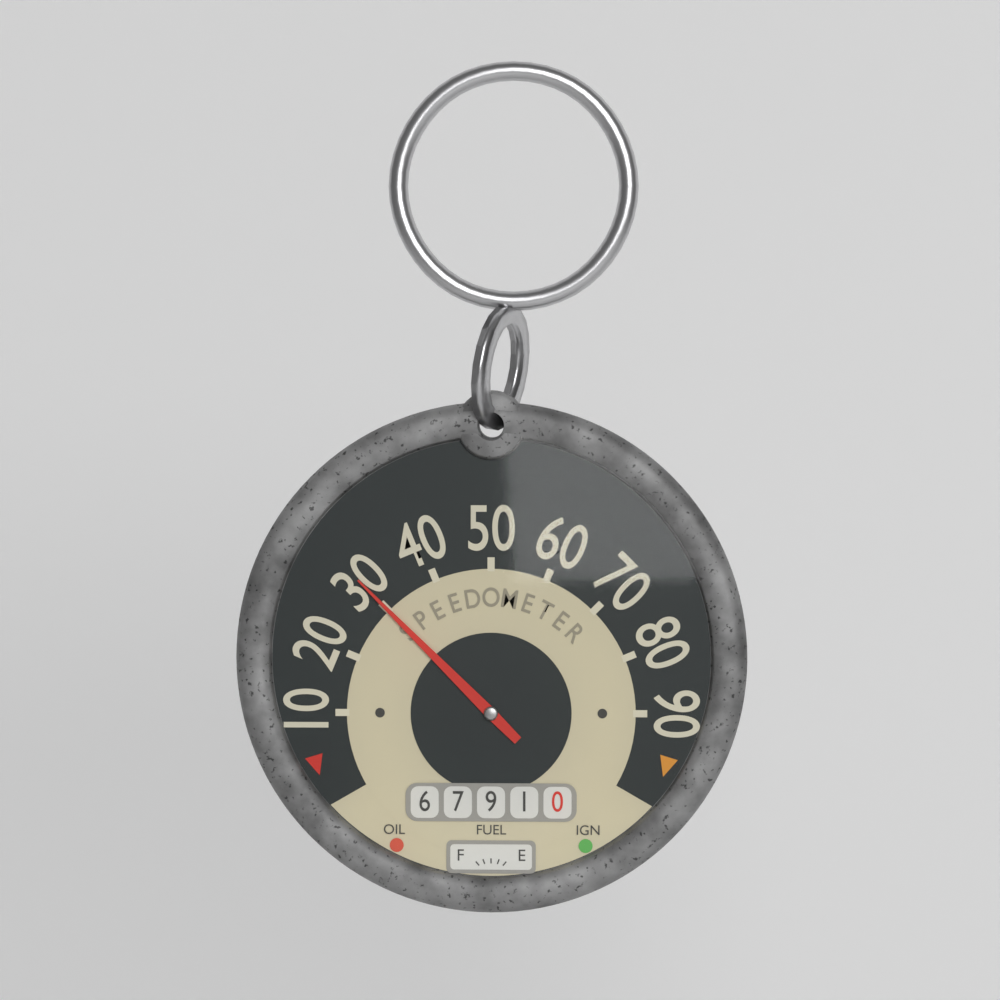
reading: 30 (no unit)
